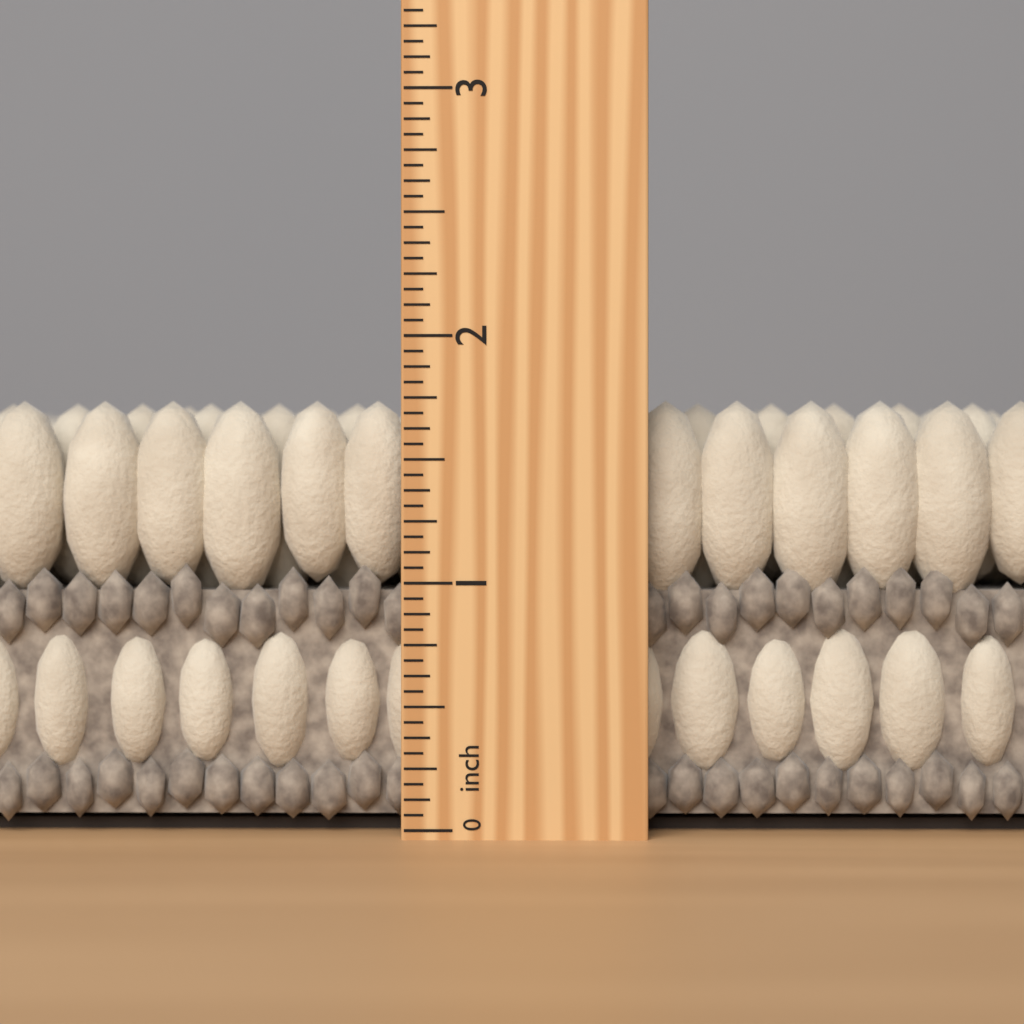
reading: 1.7500 inch
